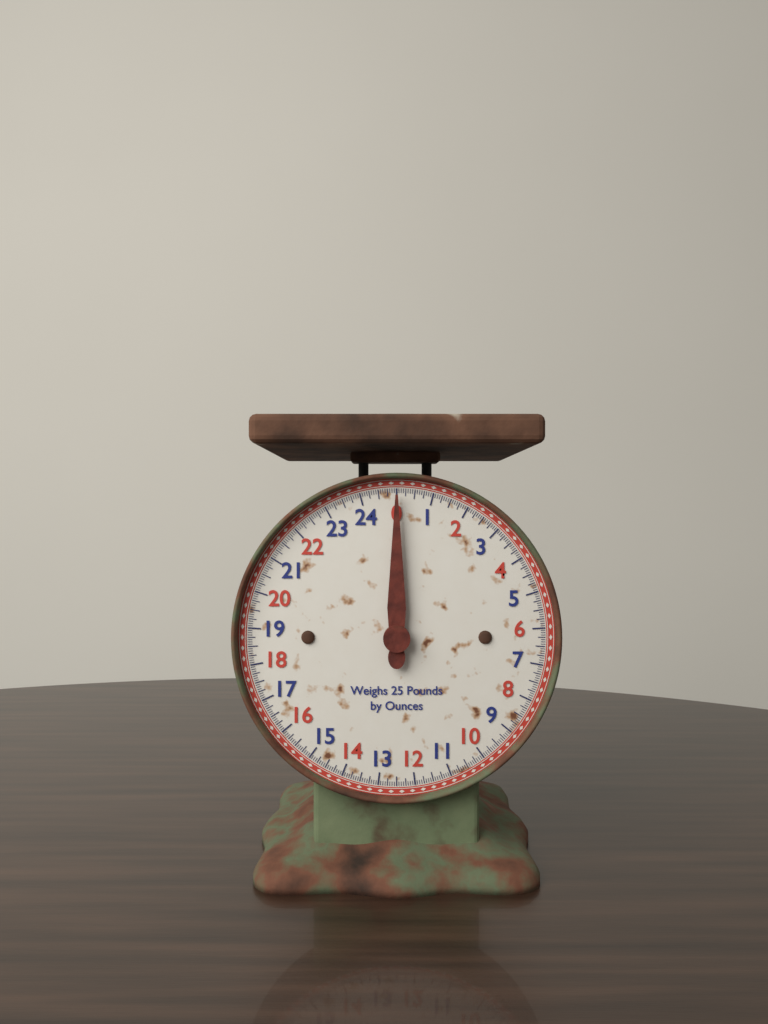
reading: 0.0000 lb
